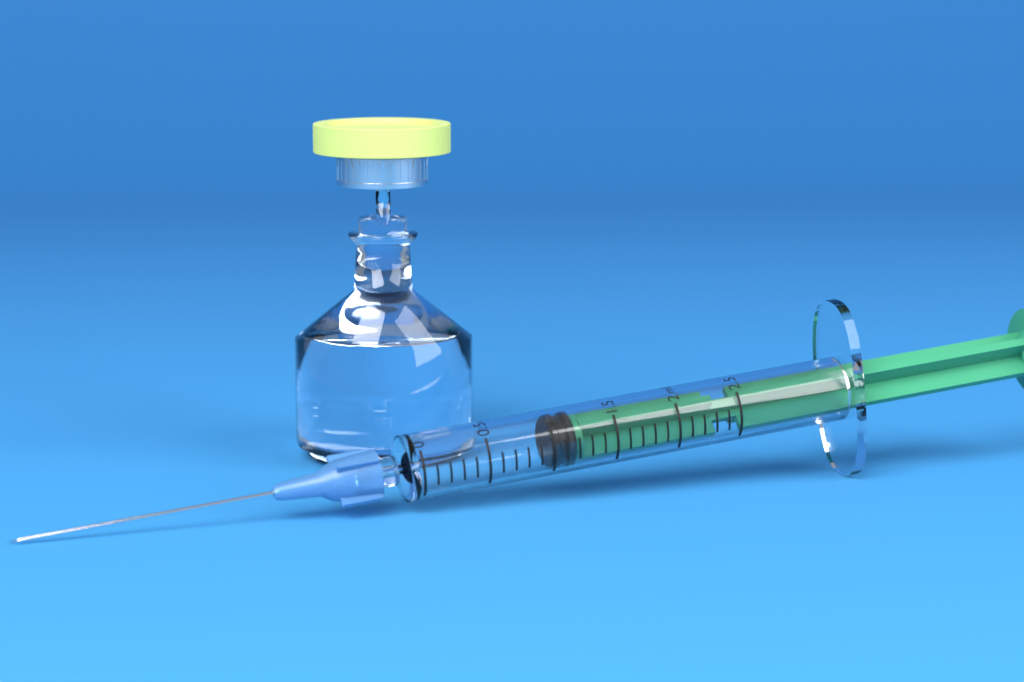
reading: 1.0 ml
